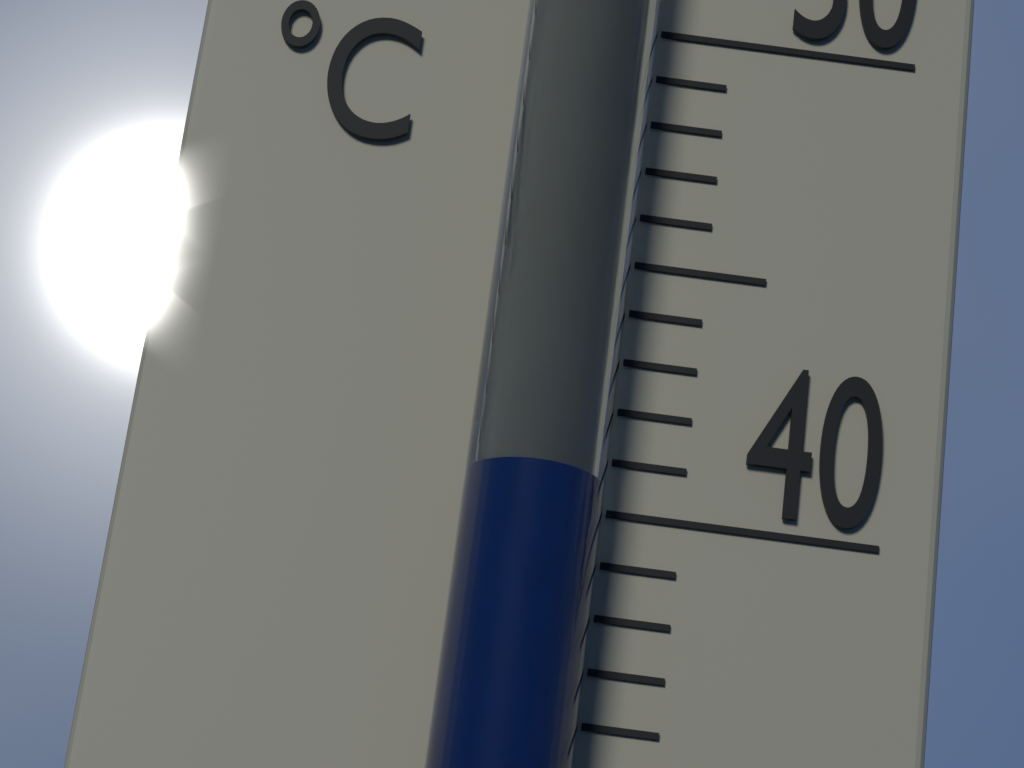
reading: 40 °C
